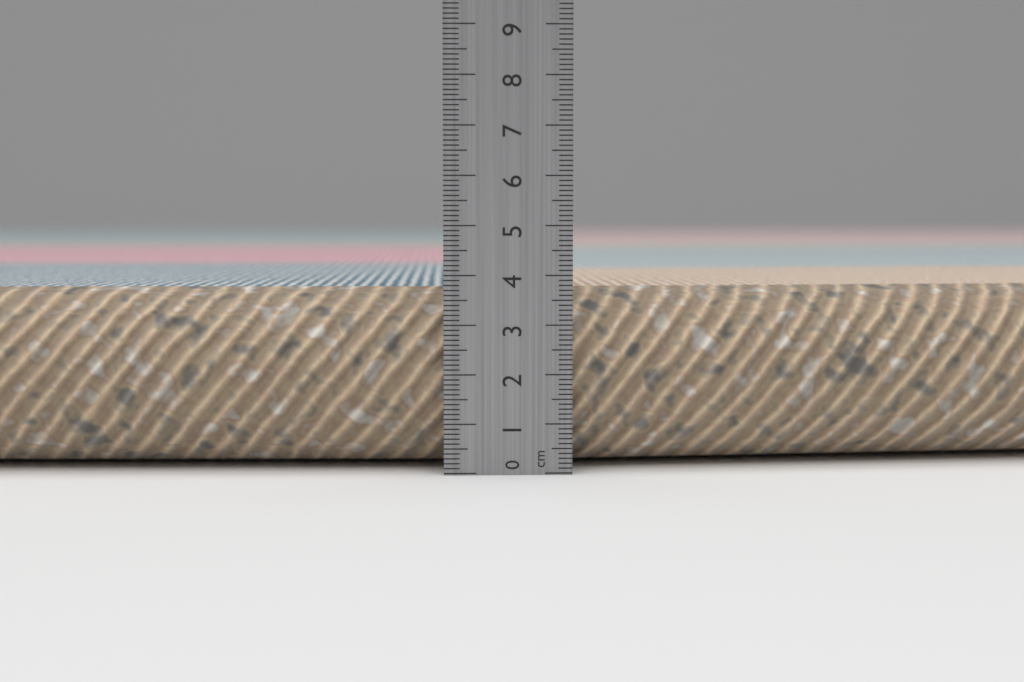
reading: 3.7 cm
